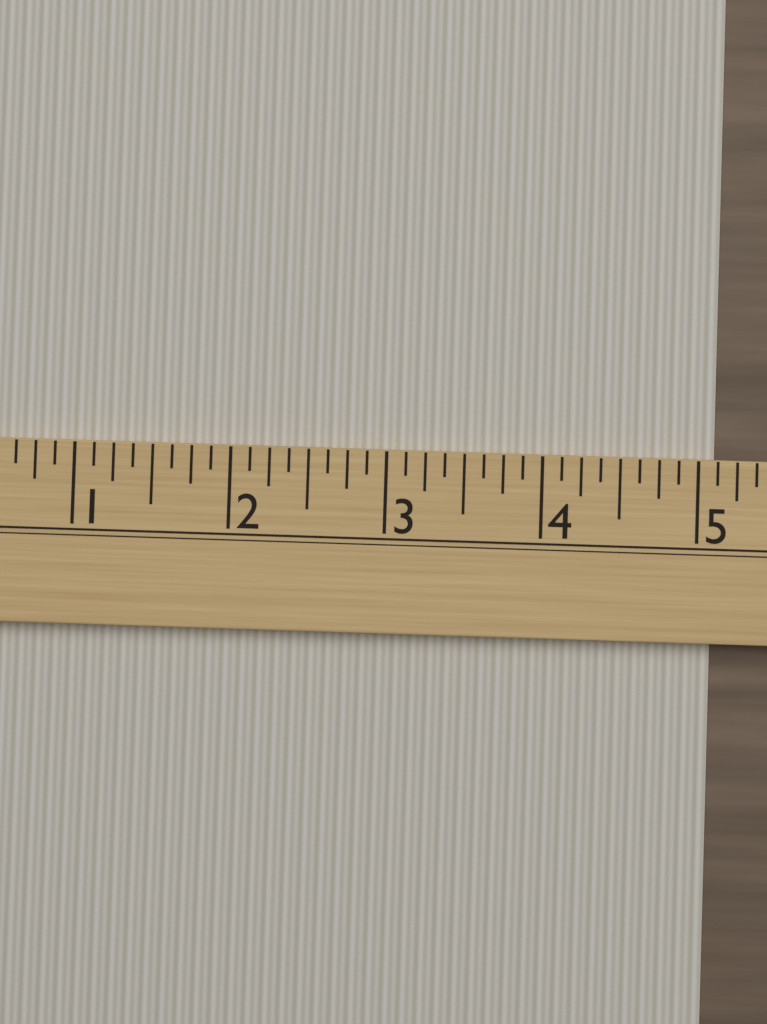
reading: 5.125 (no unit)
